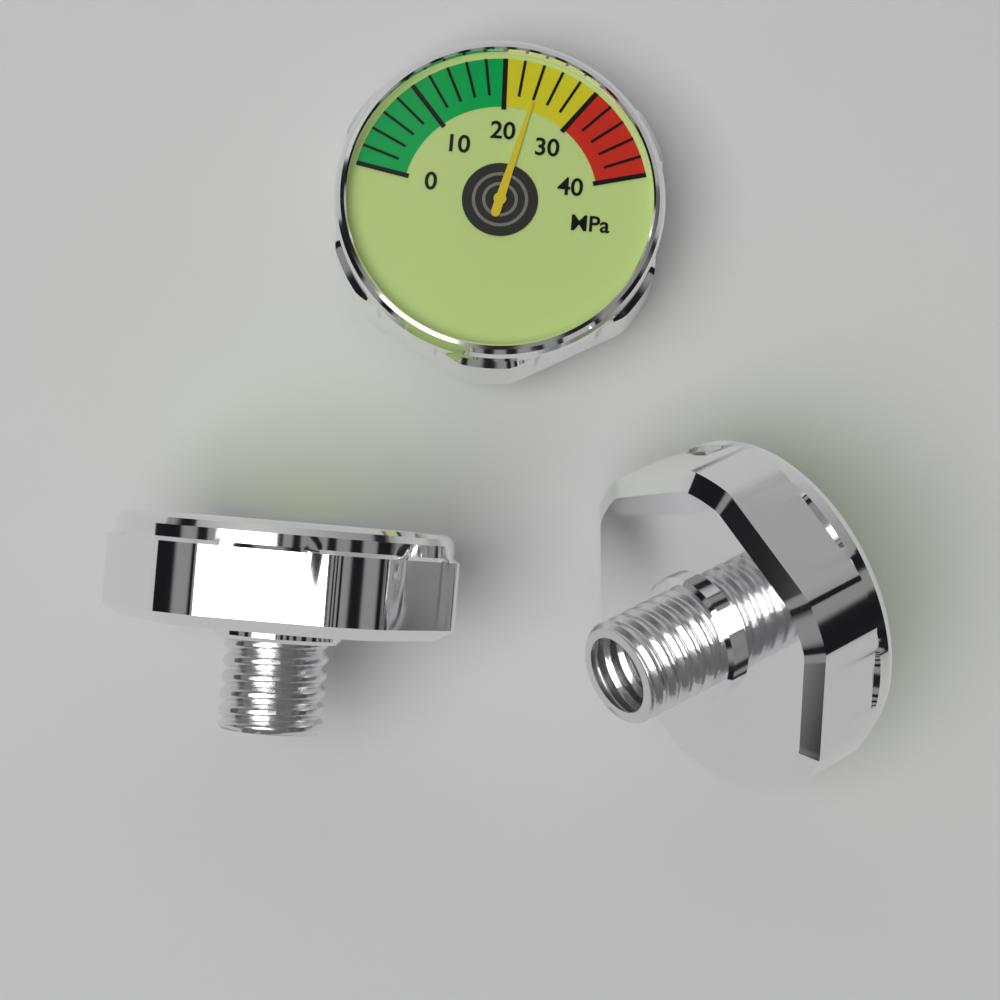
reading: 24 MPa
